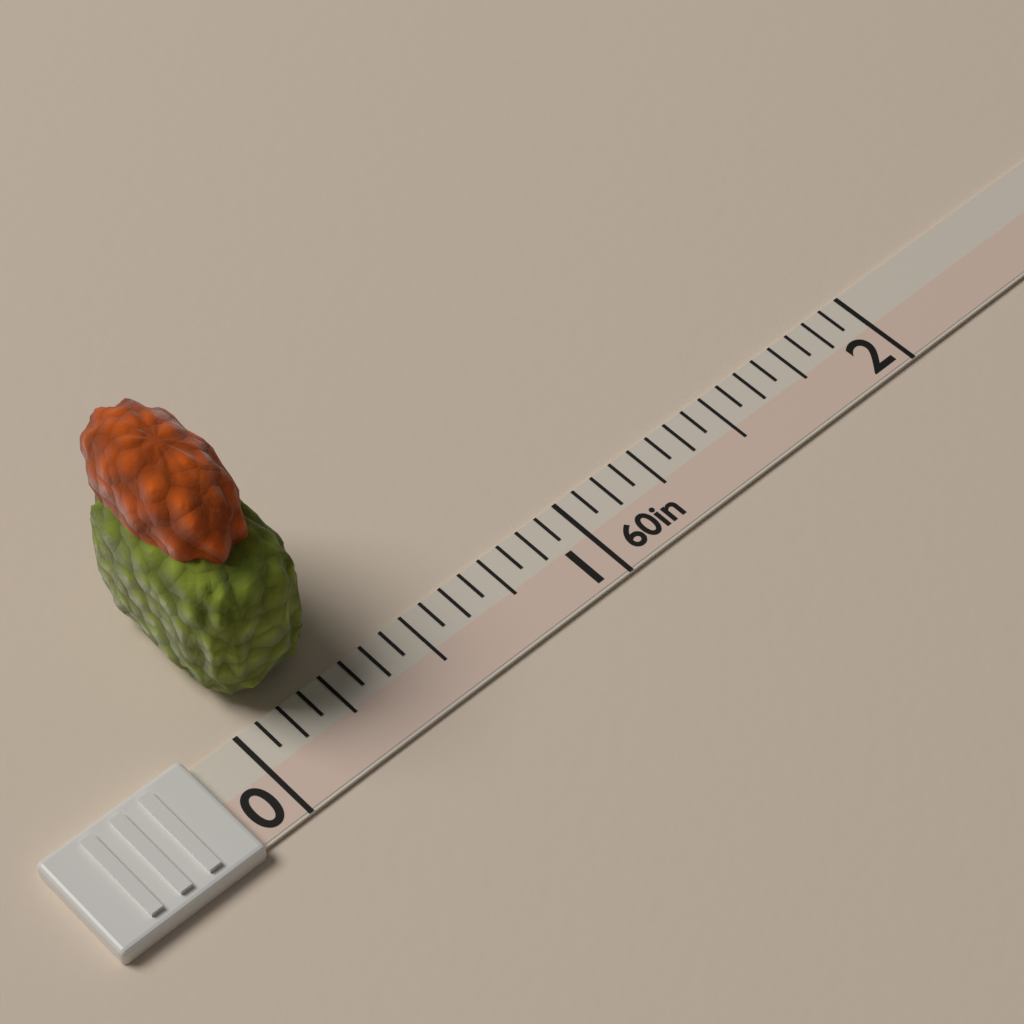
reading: 0.3125 in
